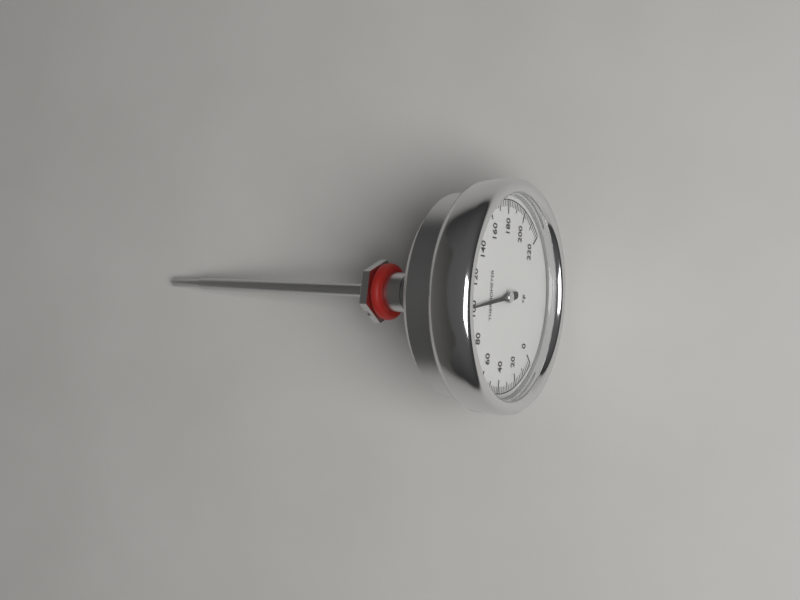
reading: 102 °F
